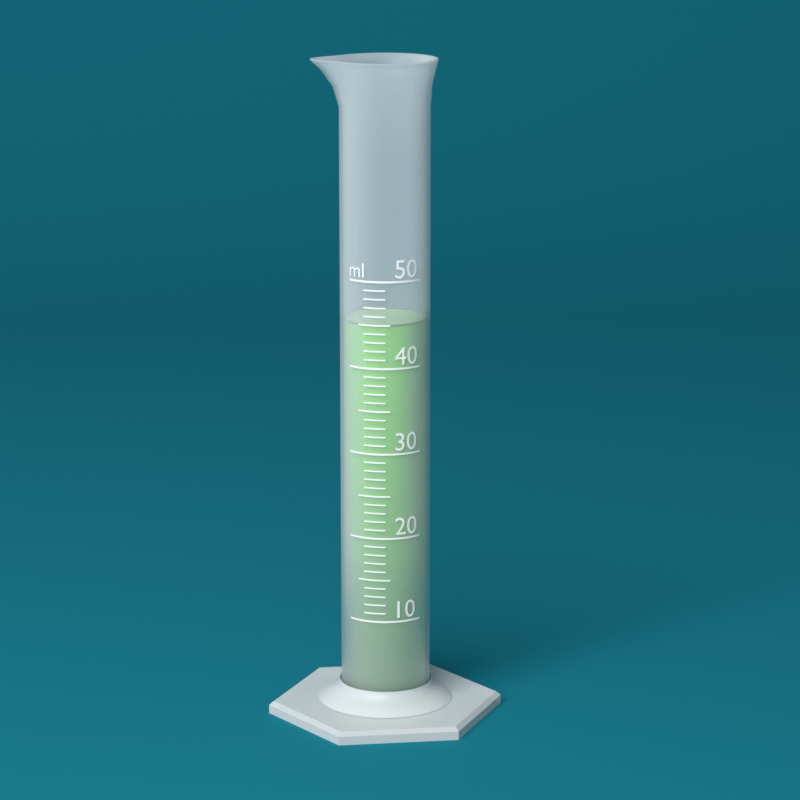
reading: 45 ml
